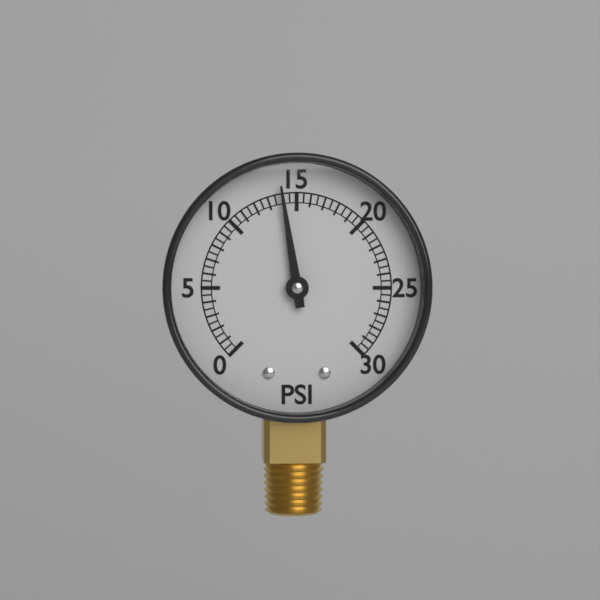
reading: 14.0 psi
